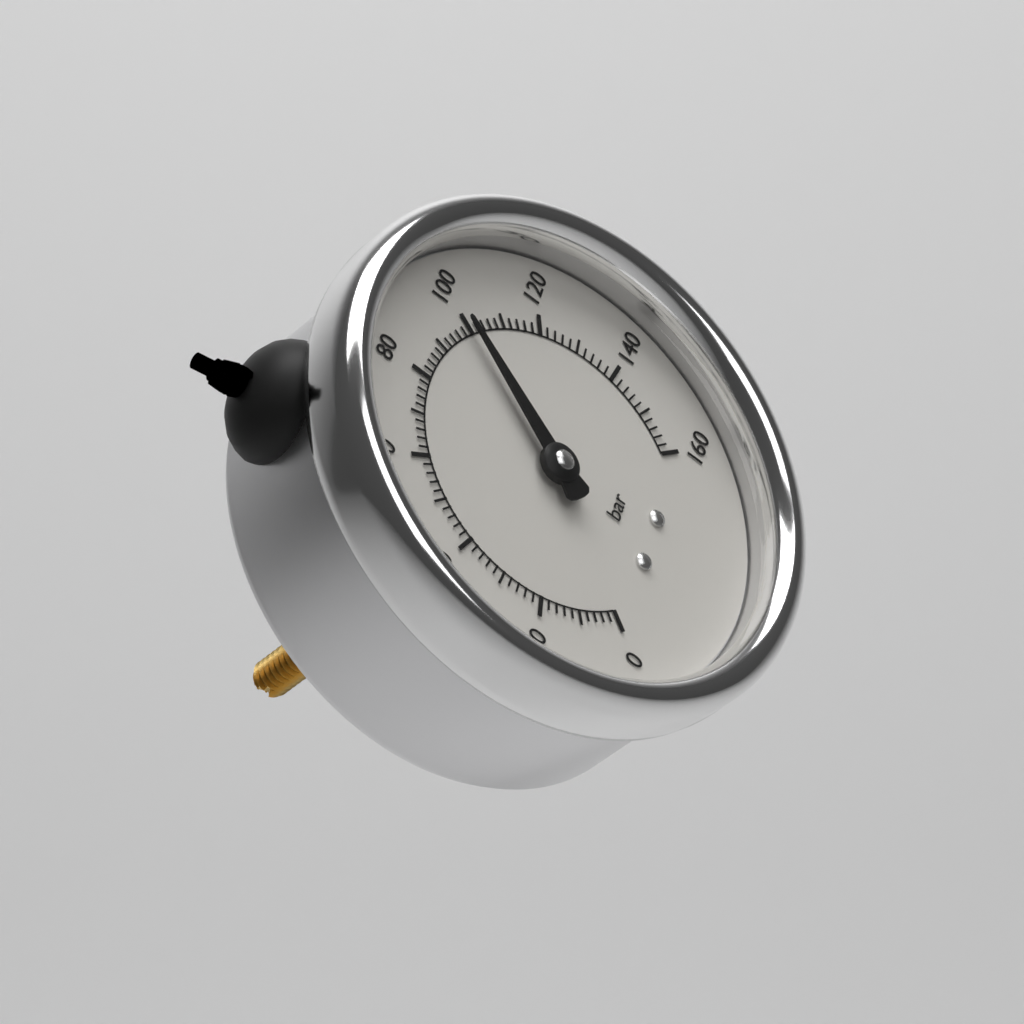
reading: 100 bar
